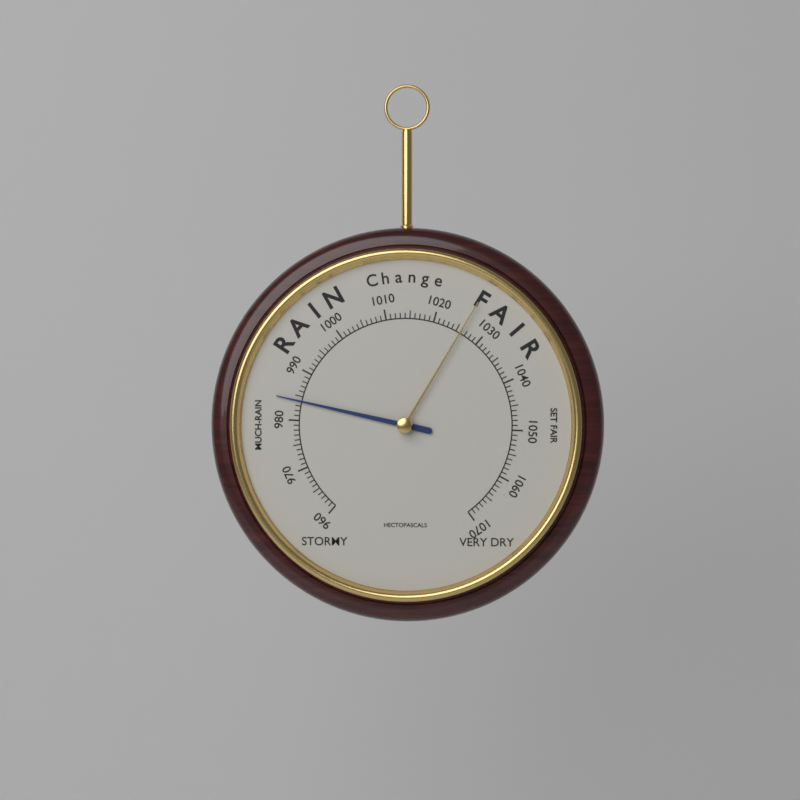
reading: 984 hPa
